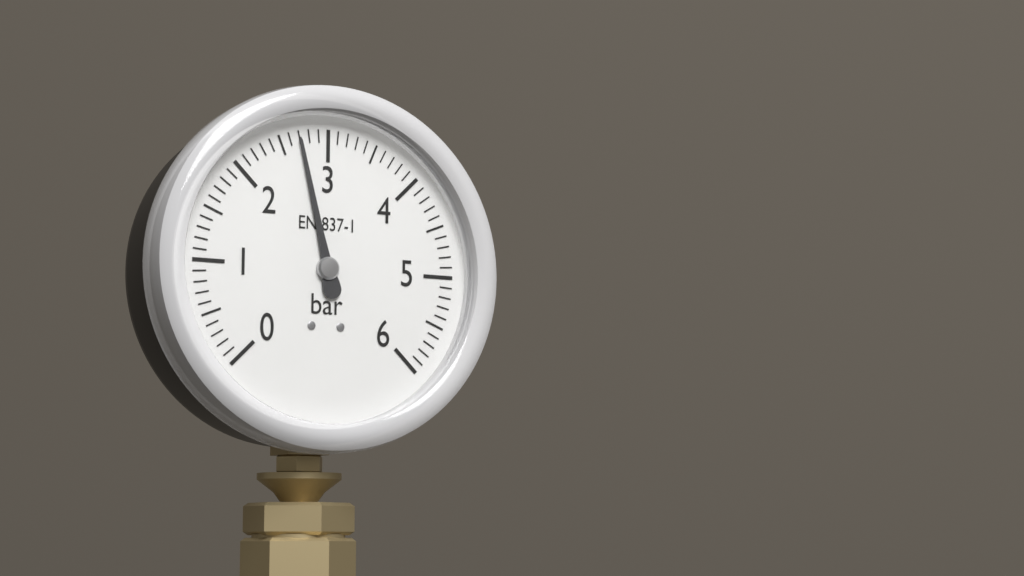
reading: 2.7 bar
